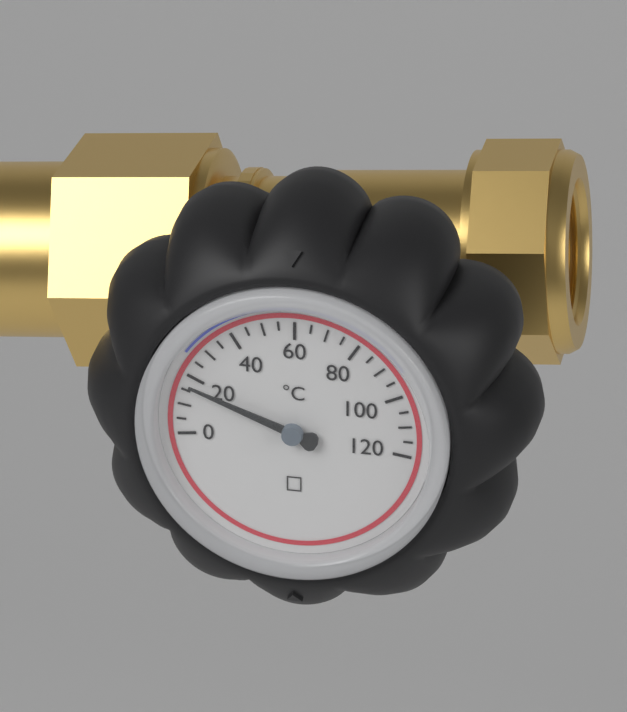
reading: 17 °C
